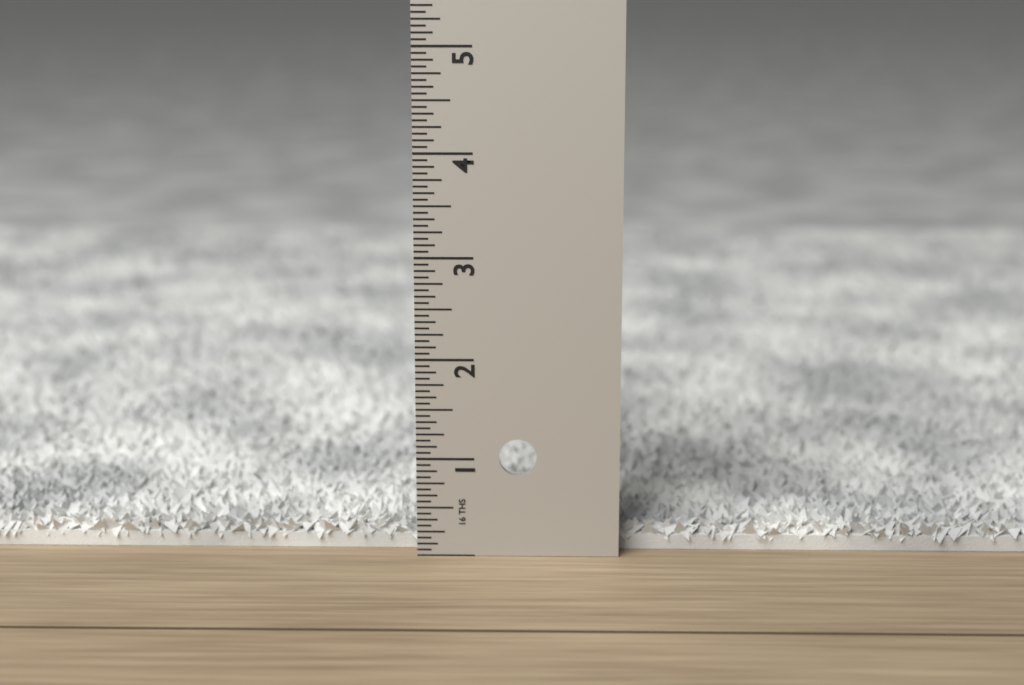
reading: 0.3125 in
